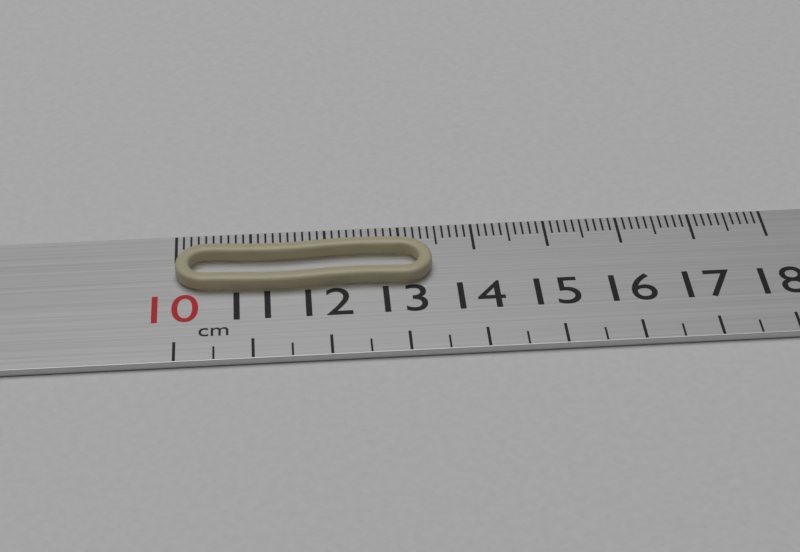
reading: 13.4 cm
